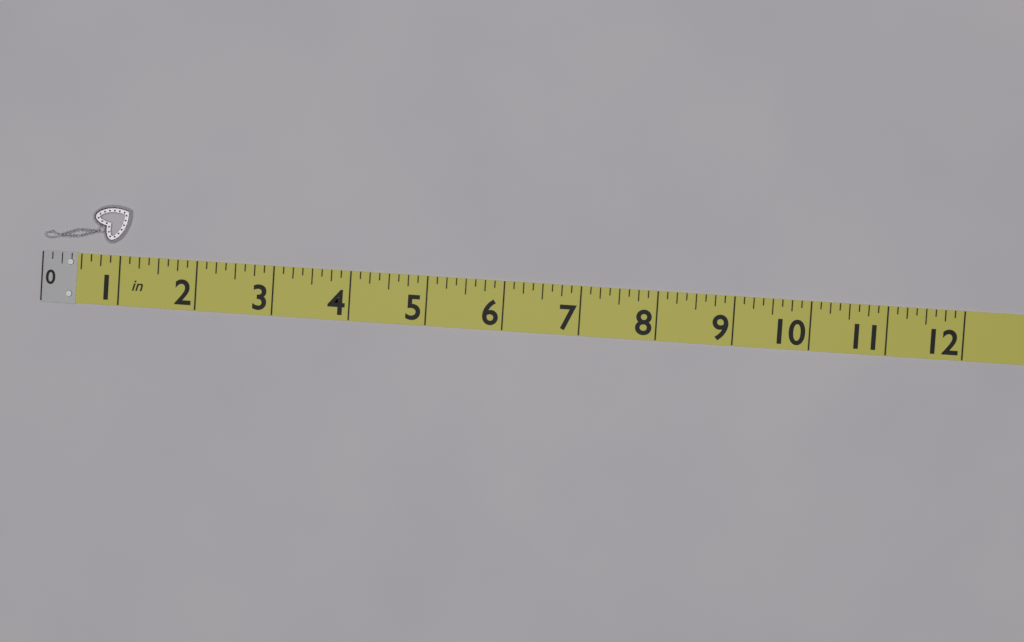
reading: 1.125 in
